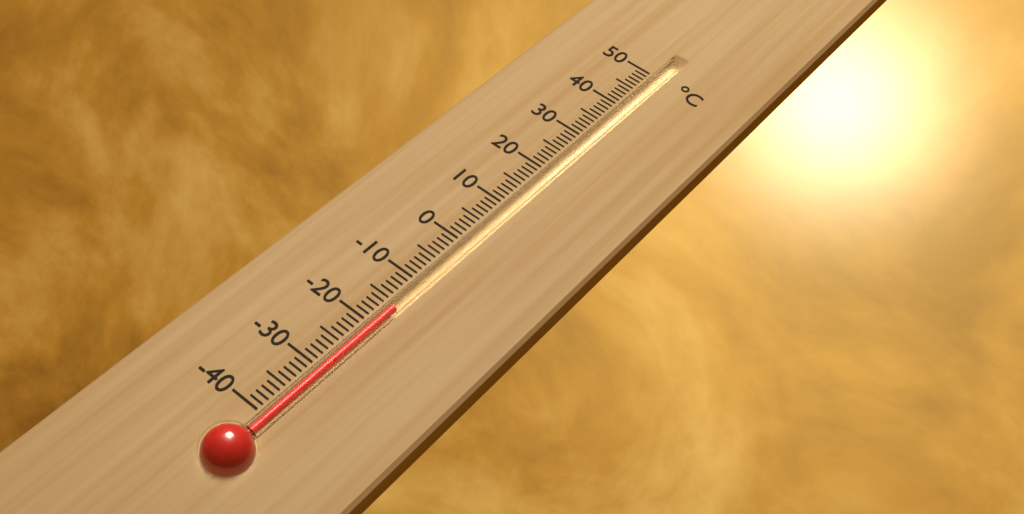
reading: -16 °C
